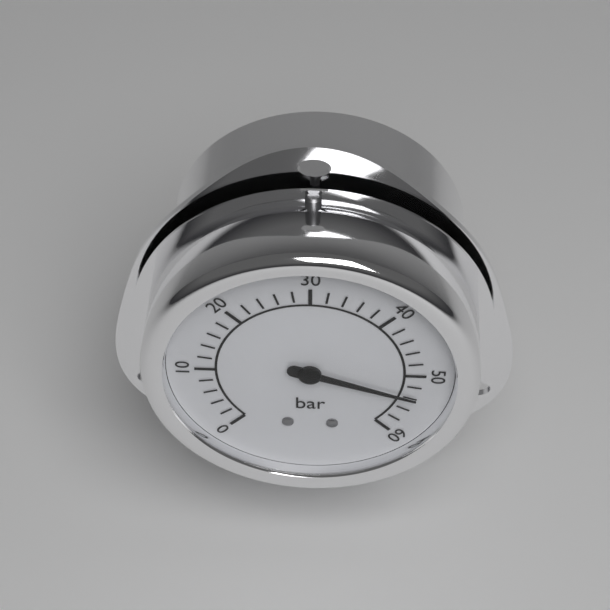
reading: 54 bar
